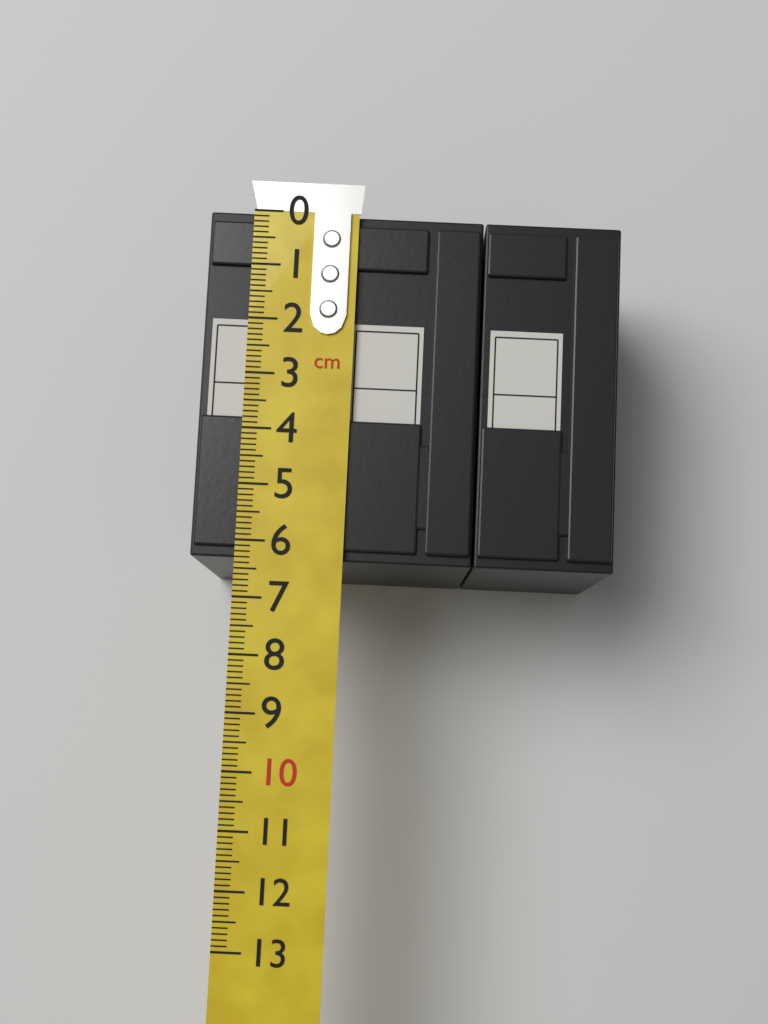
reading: 6.3 cm
